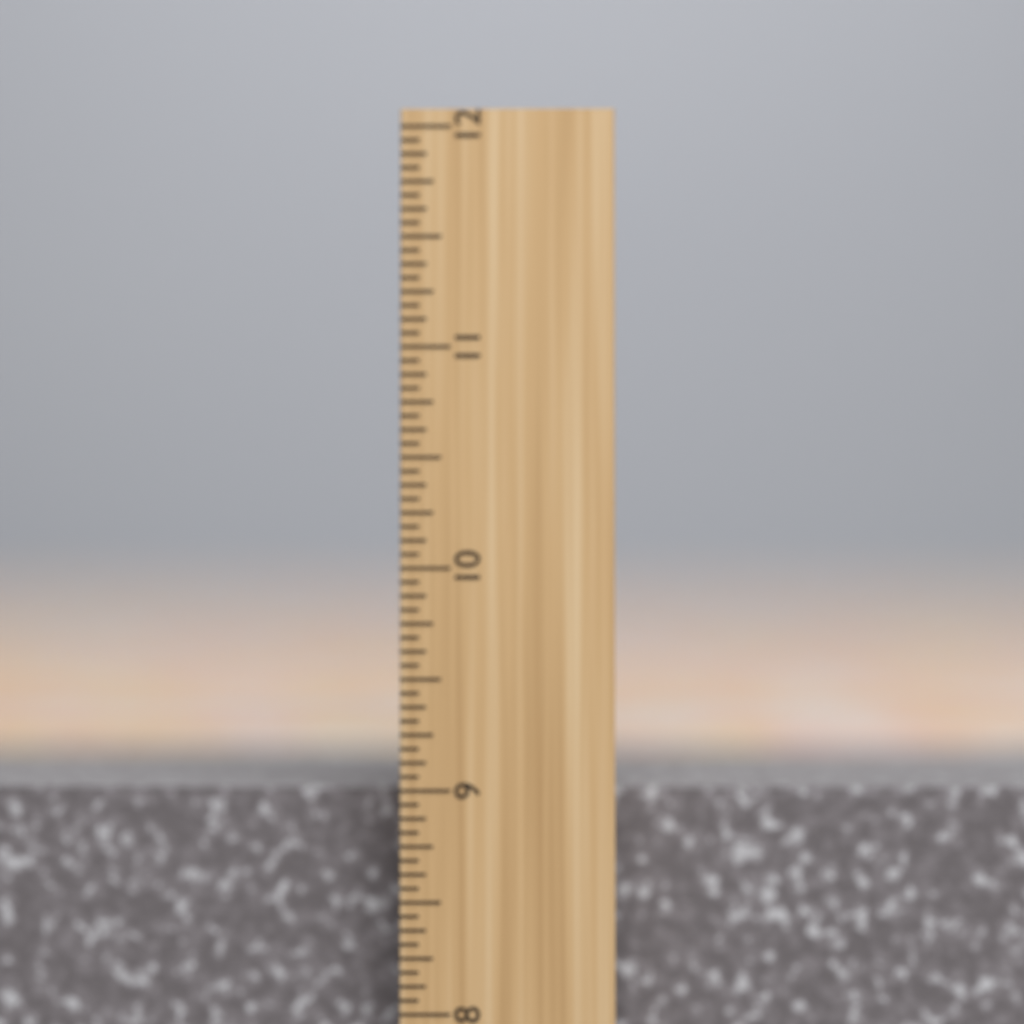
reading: 9.0000 inch
